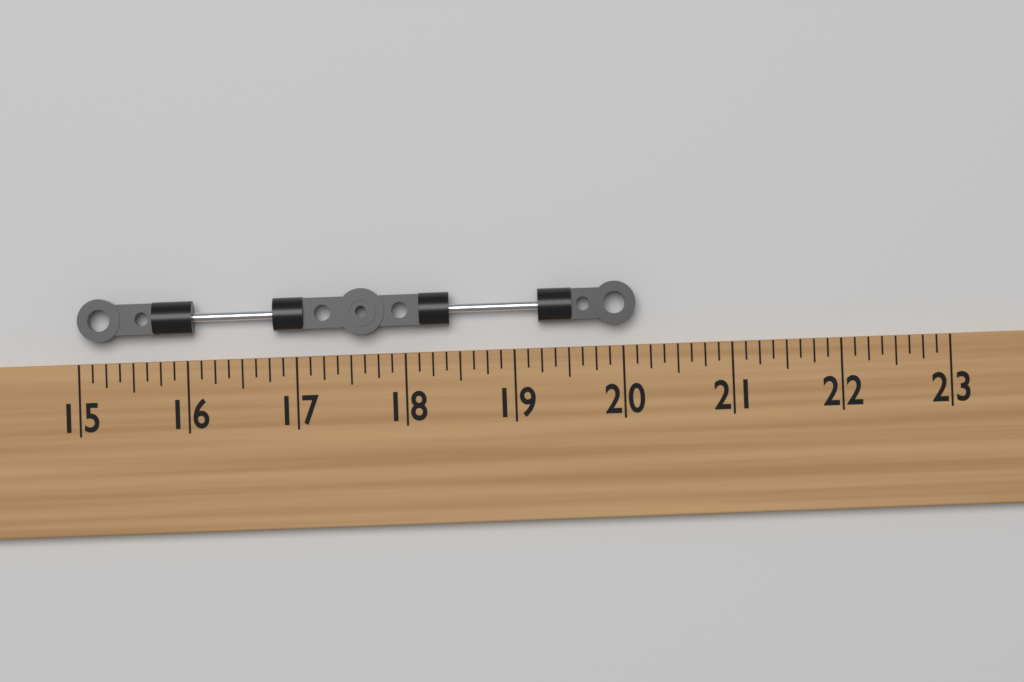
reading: 20.125 (no unit)
